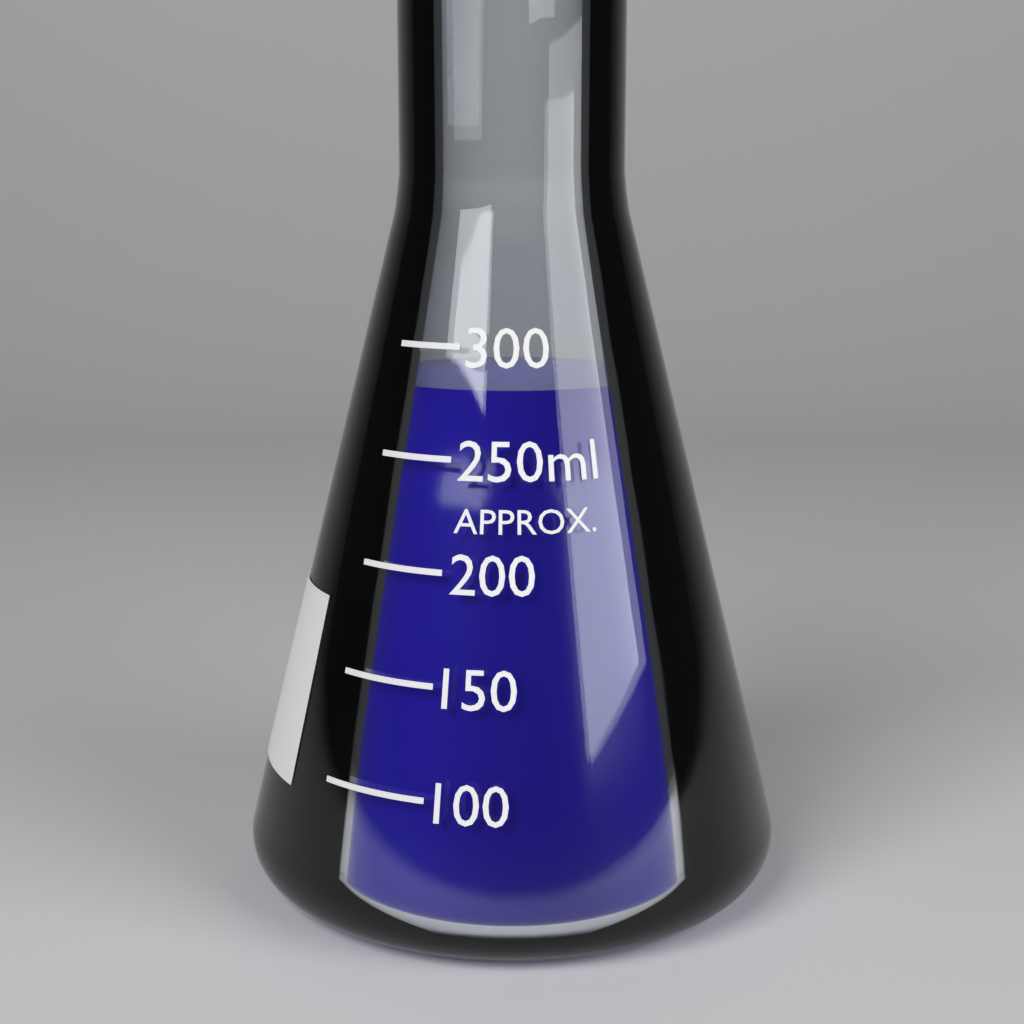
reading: 280 ml
